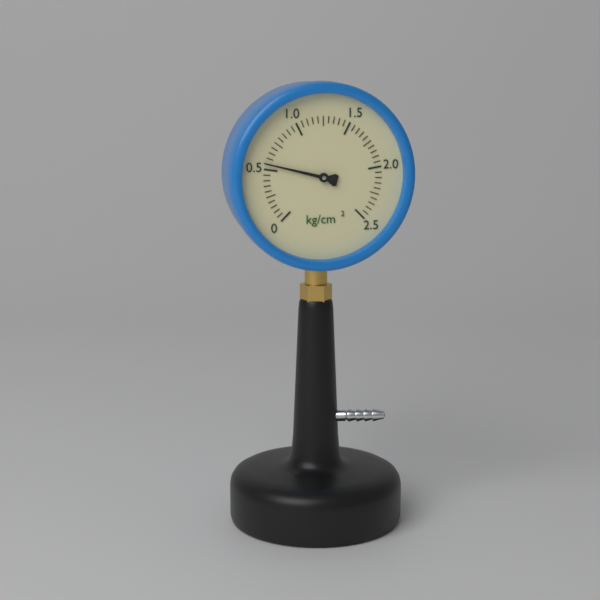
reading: 0.55 kg/cm²
